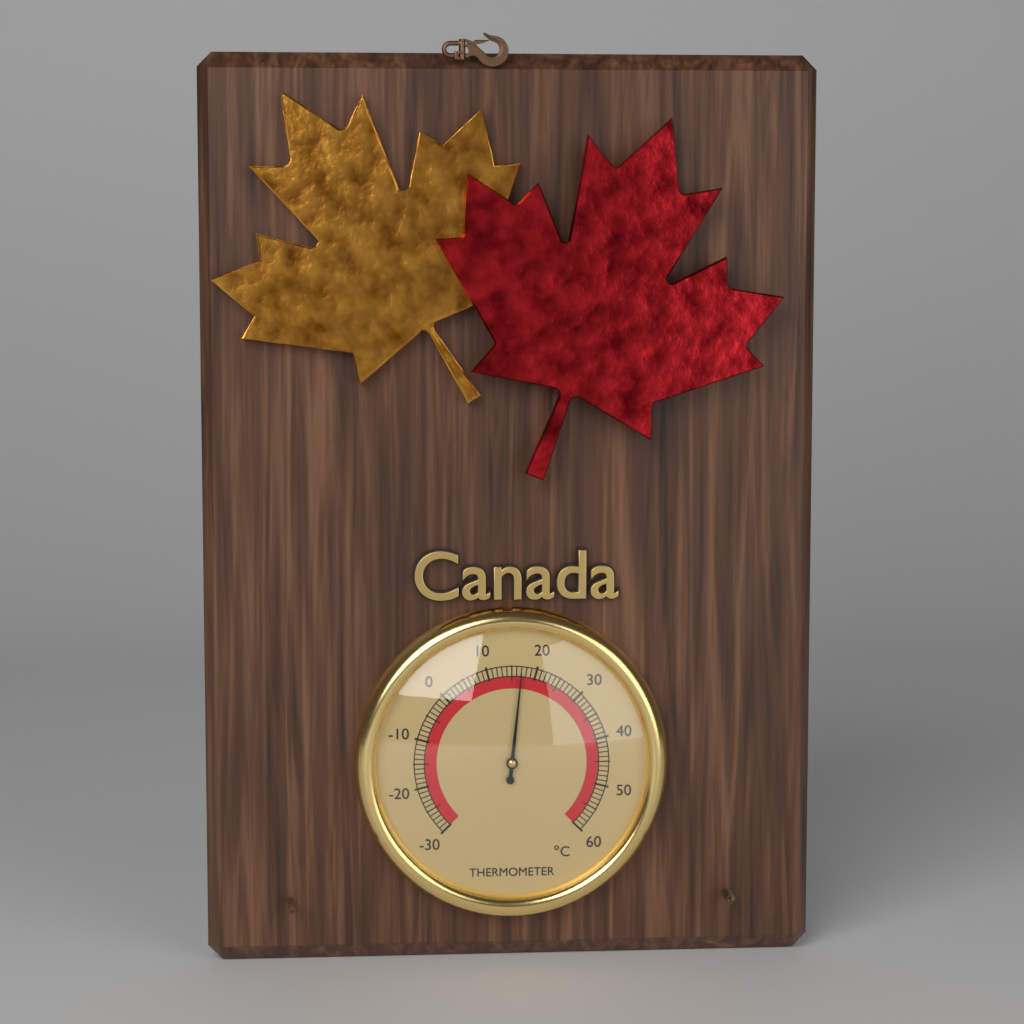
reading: 17 °C
